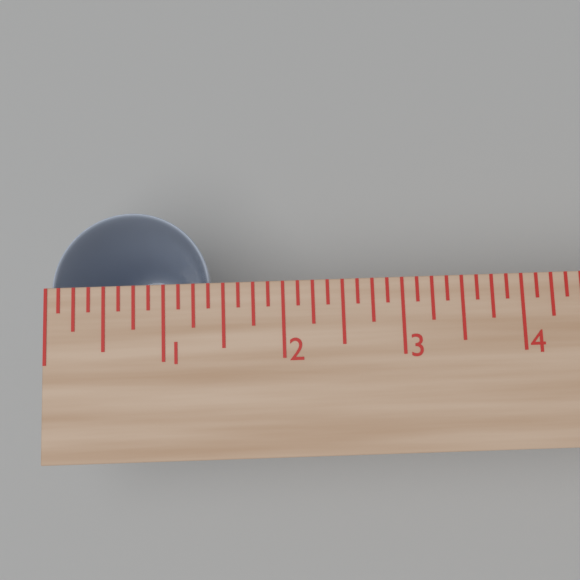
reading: 1.375 in
